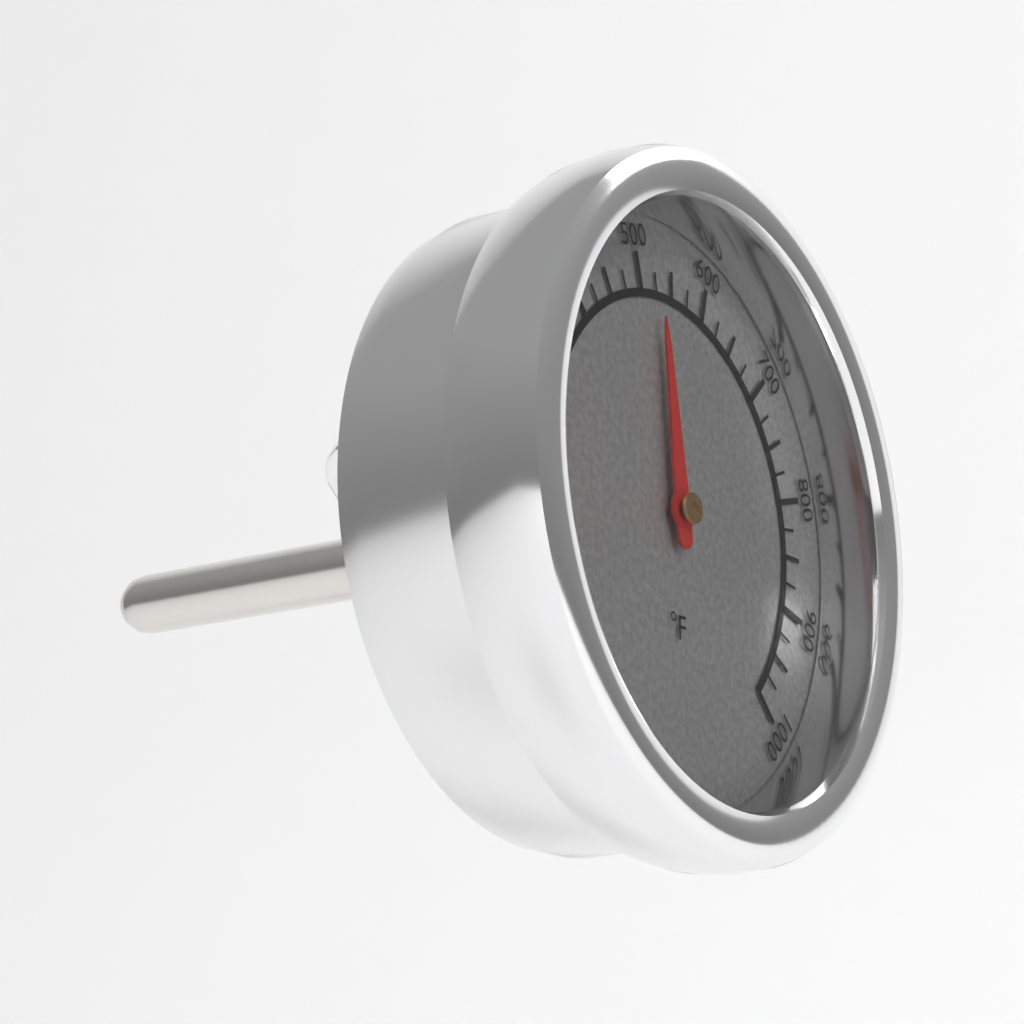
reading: 525 °F
